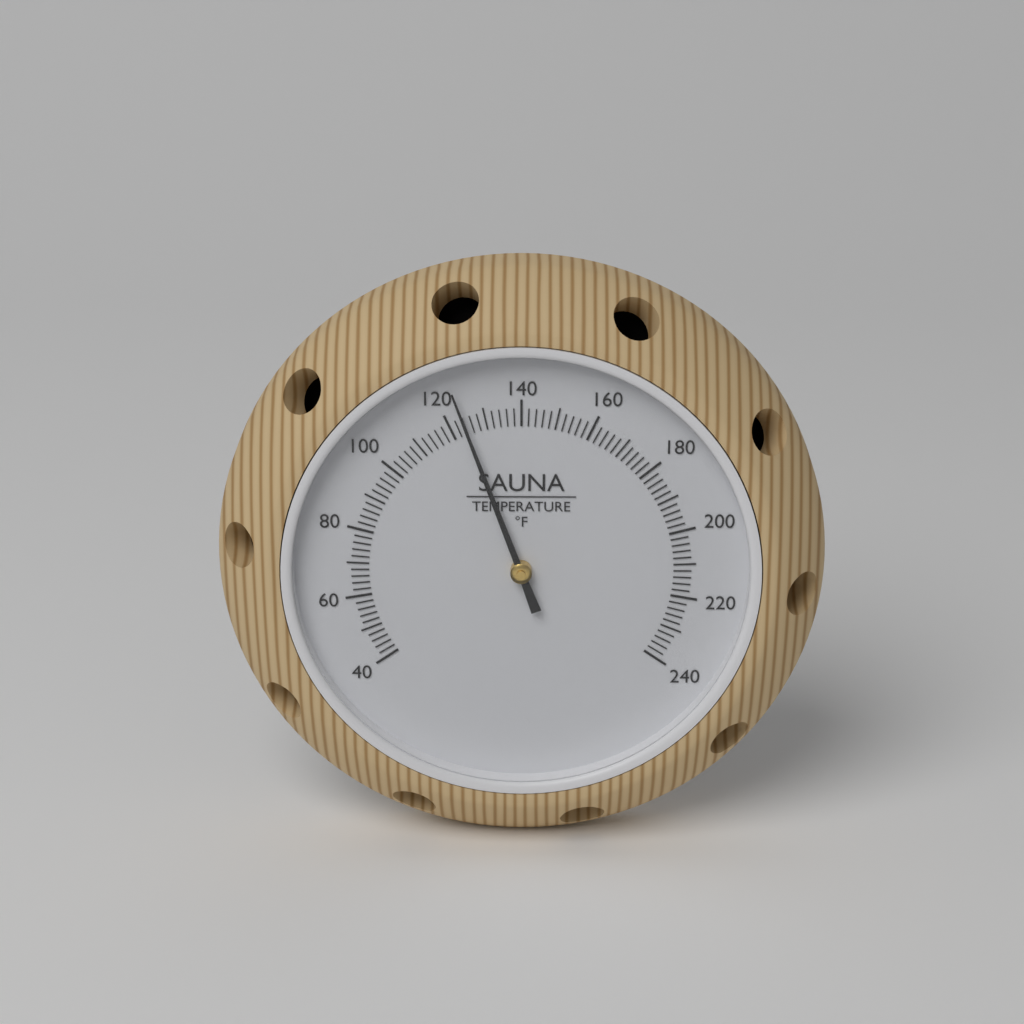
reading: 124 °F
